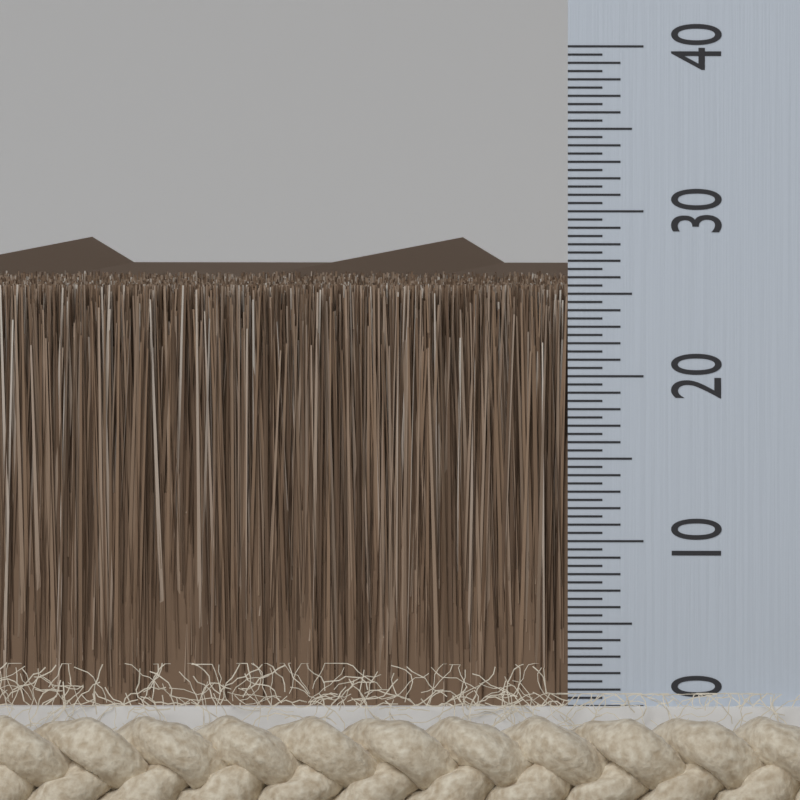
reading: 25.5 (no unit)
